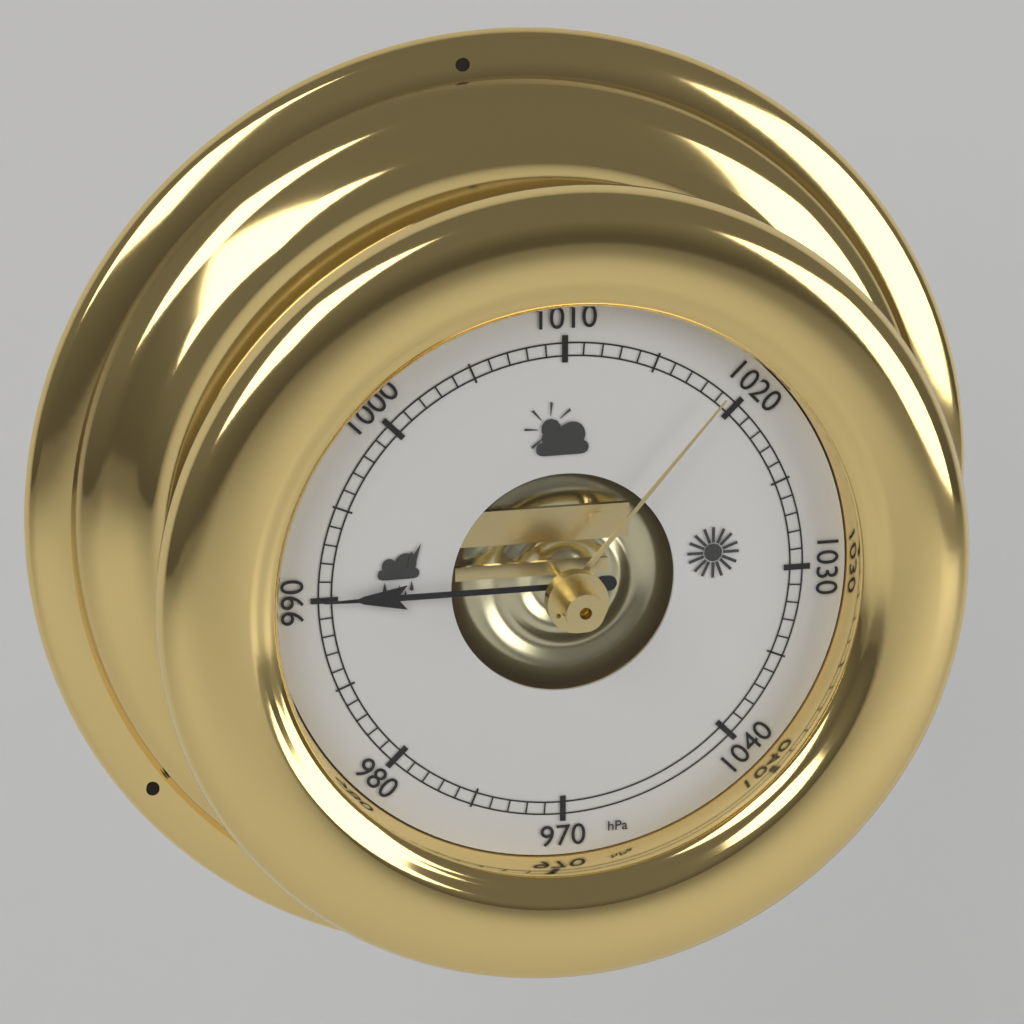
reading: 990 hPa
